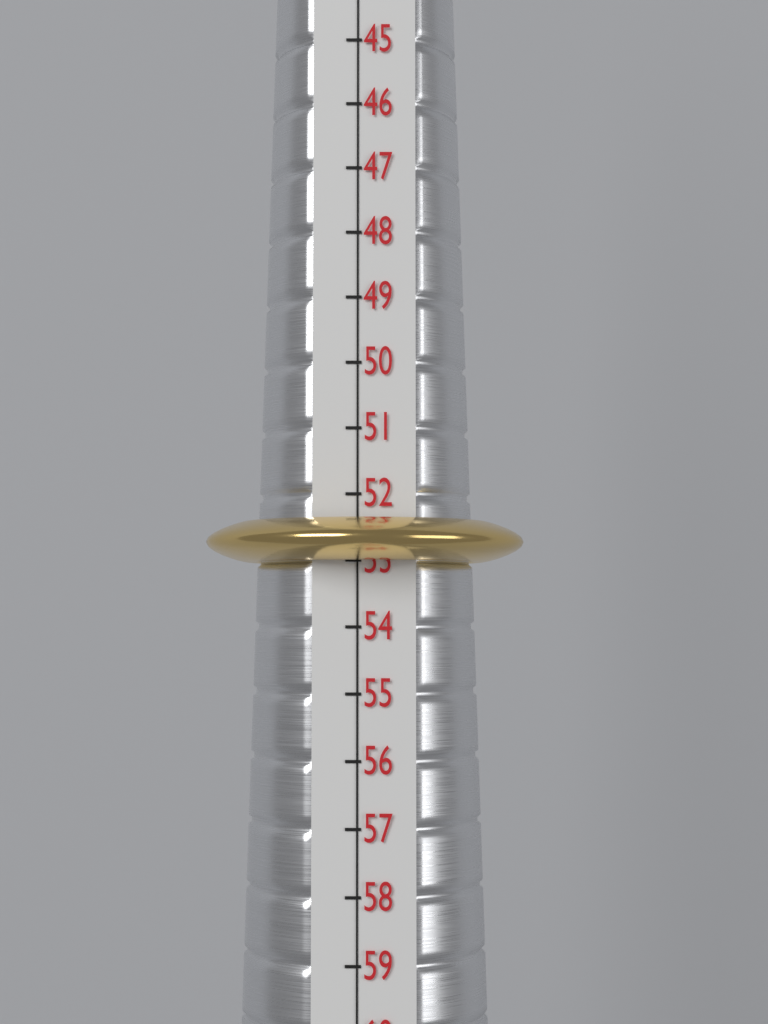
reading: 53 (no unit)
